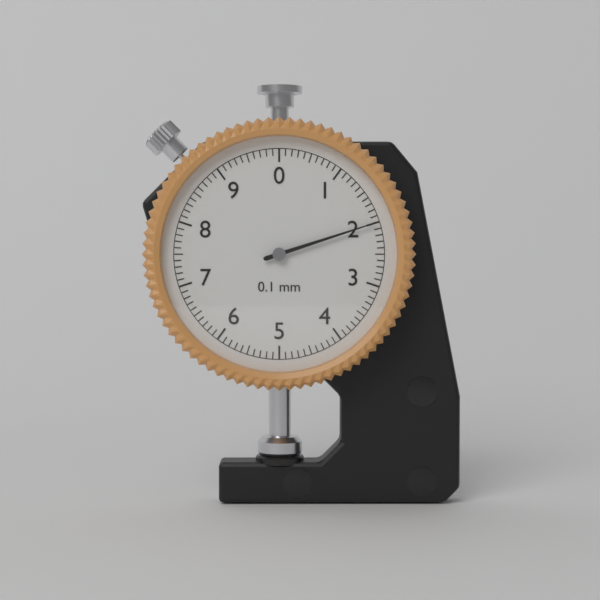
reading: 2.0 mm
